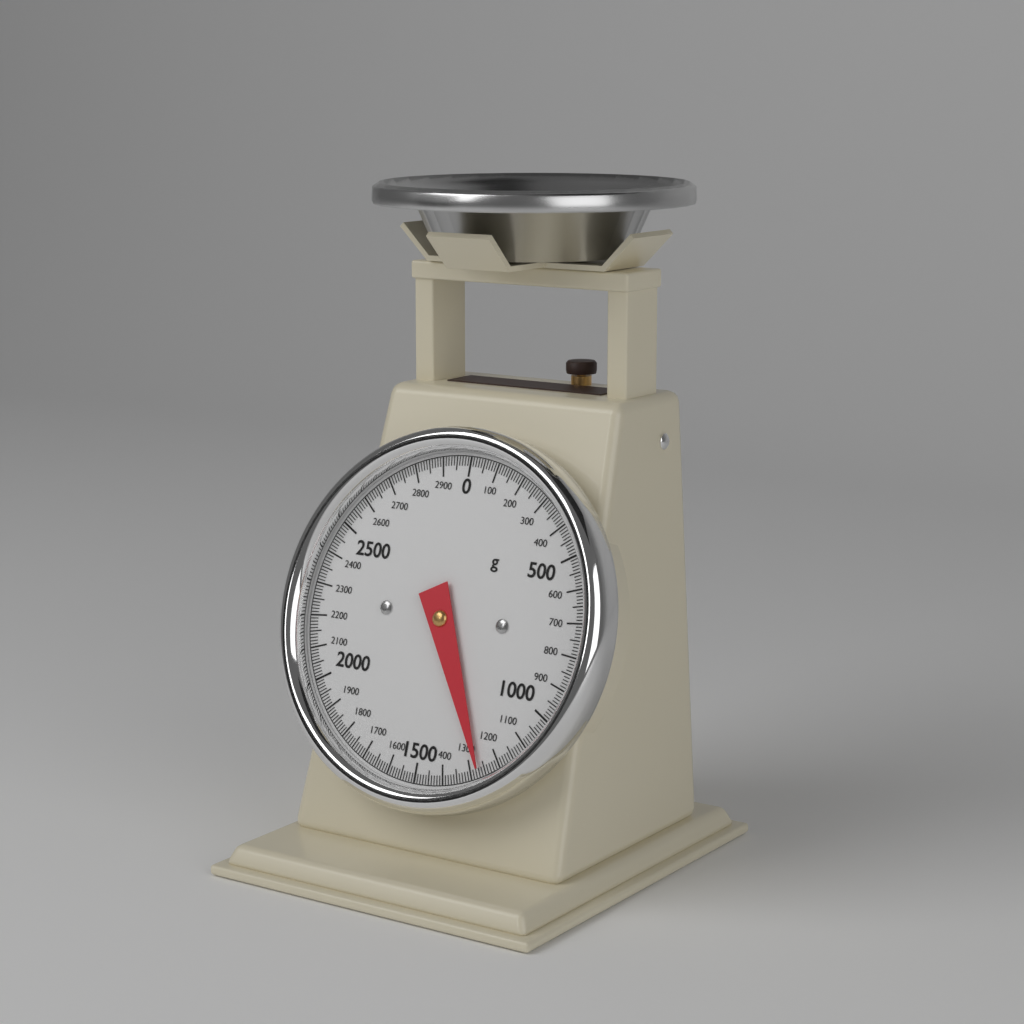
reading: 1270 g
